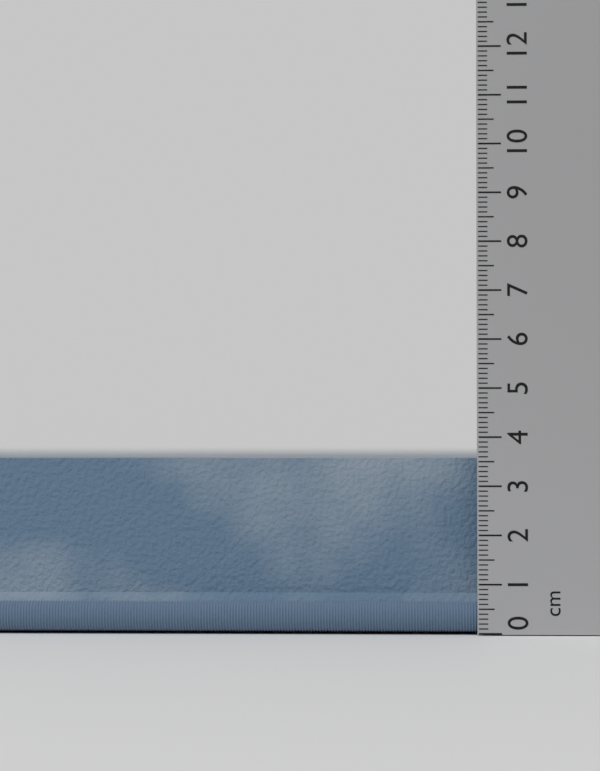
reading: 3.7 cm
